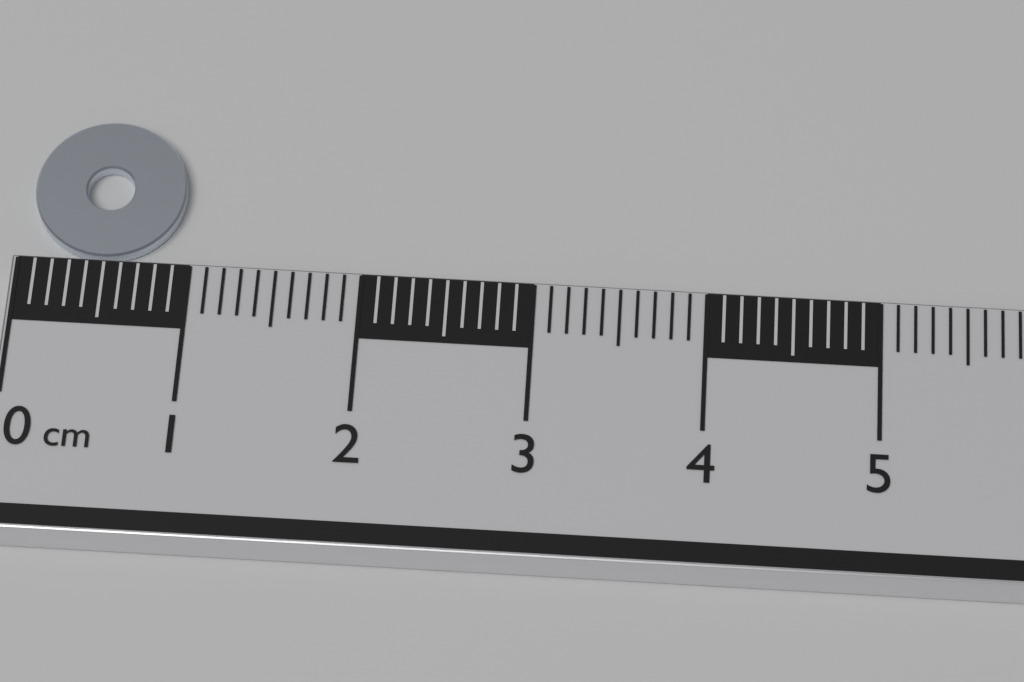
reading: 0.9 cm
